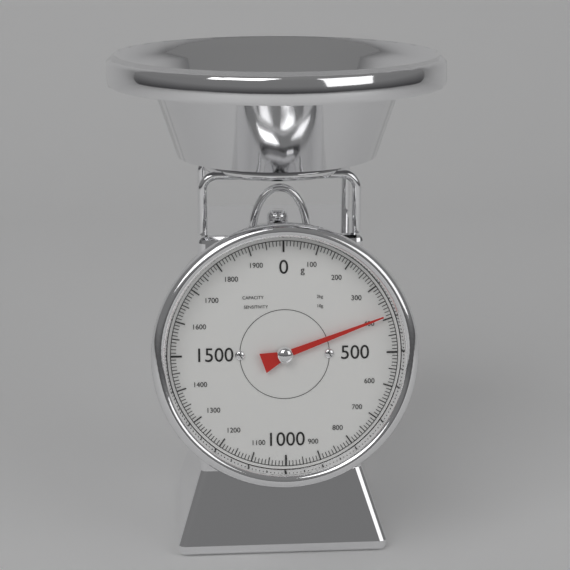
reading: 390 g
